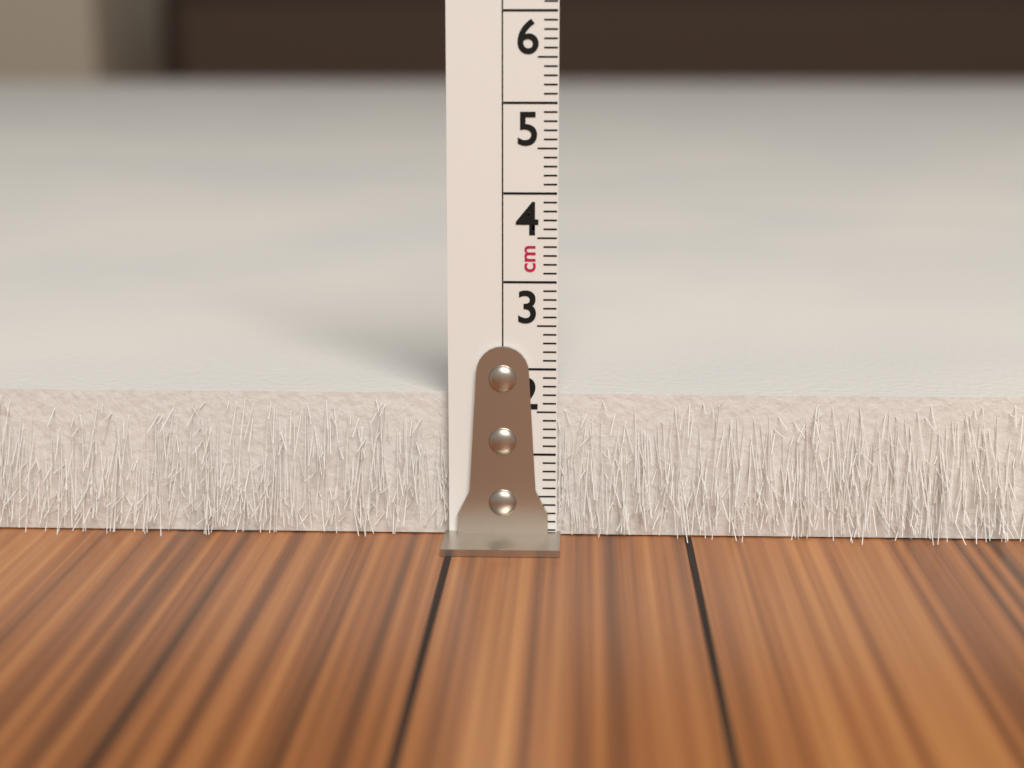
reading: 1.7 cm
